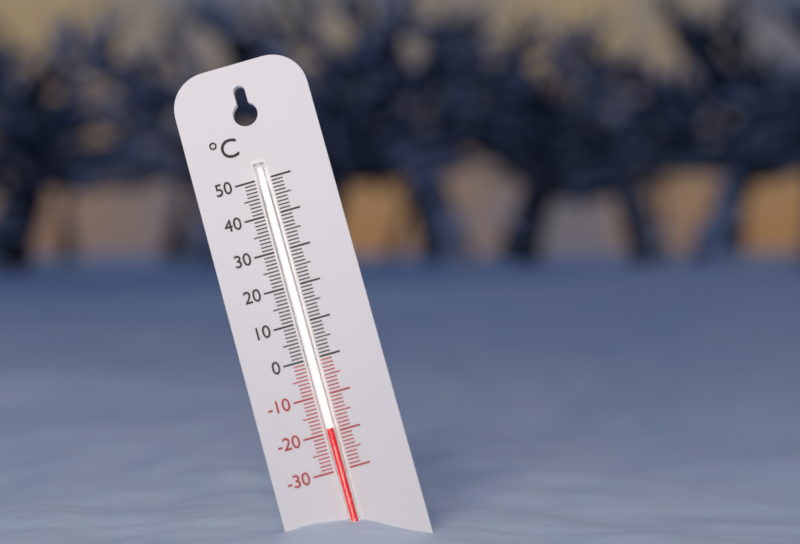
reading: -19 °C
